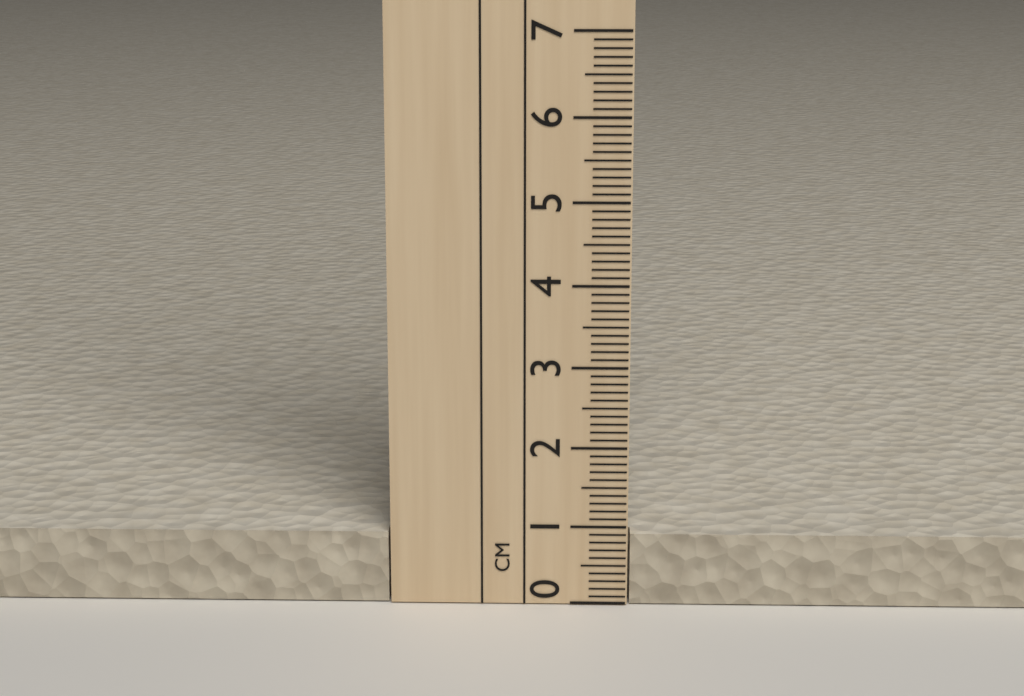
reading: 0.9 cm
